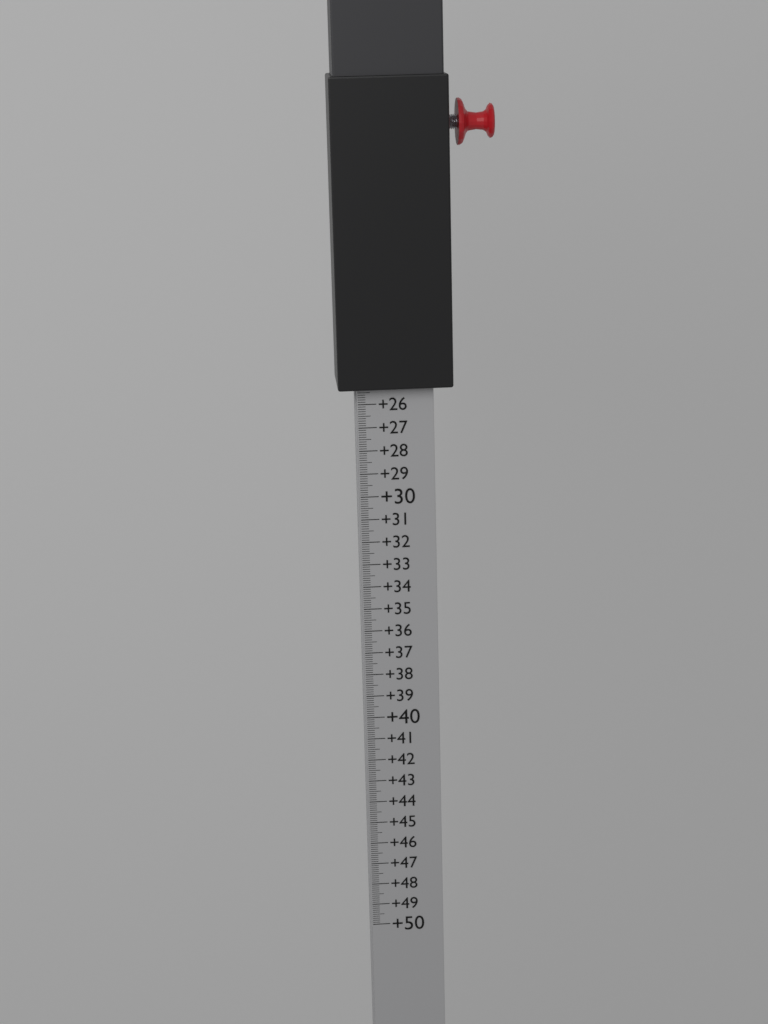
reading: 25.3 (no unit)
